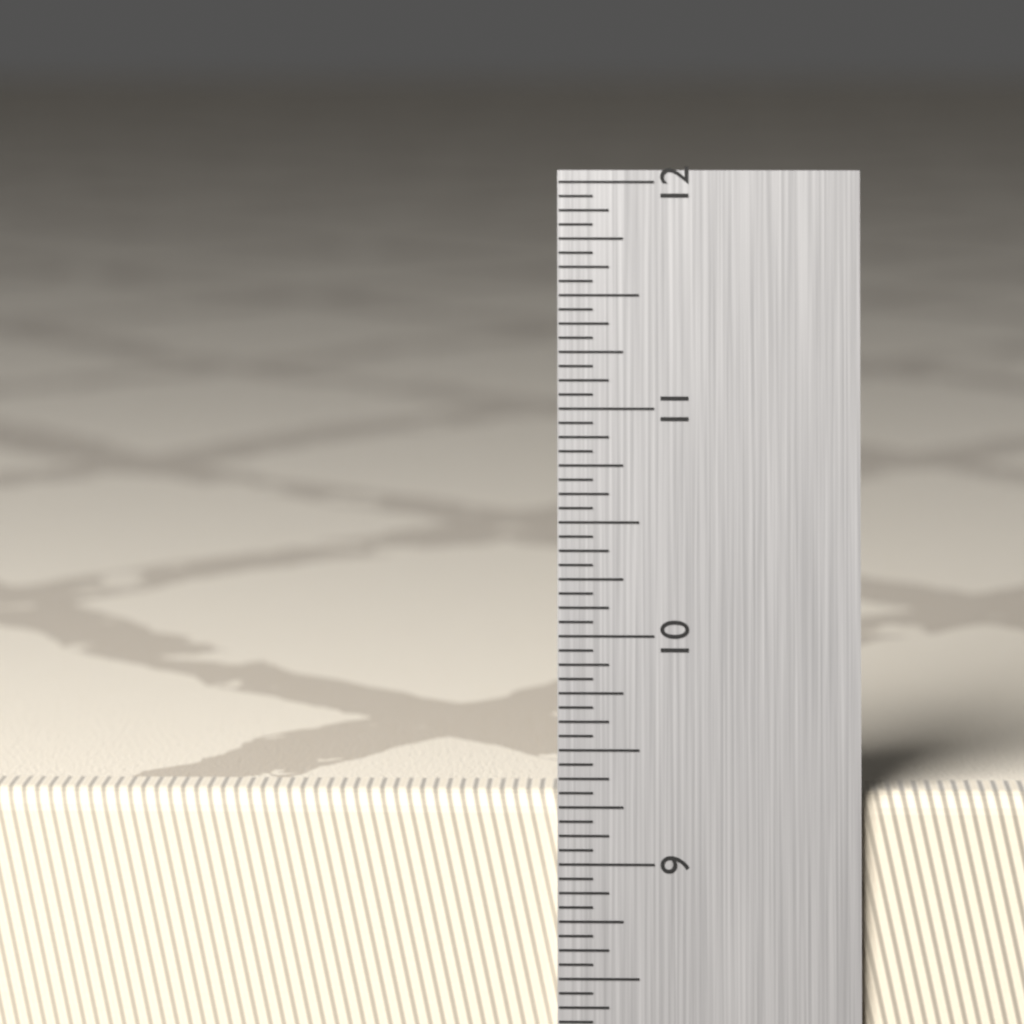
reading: 9.3125 in
